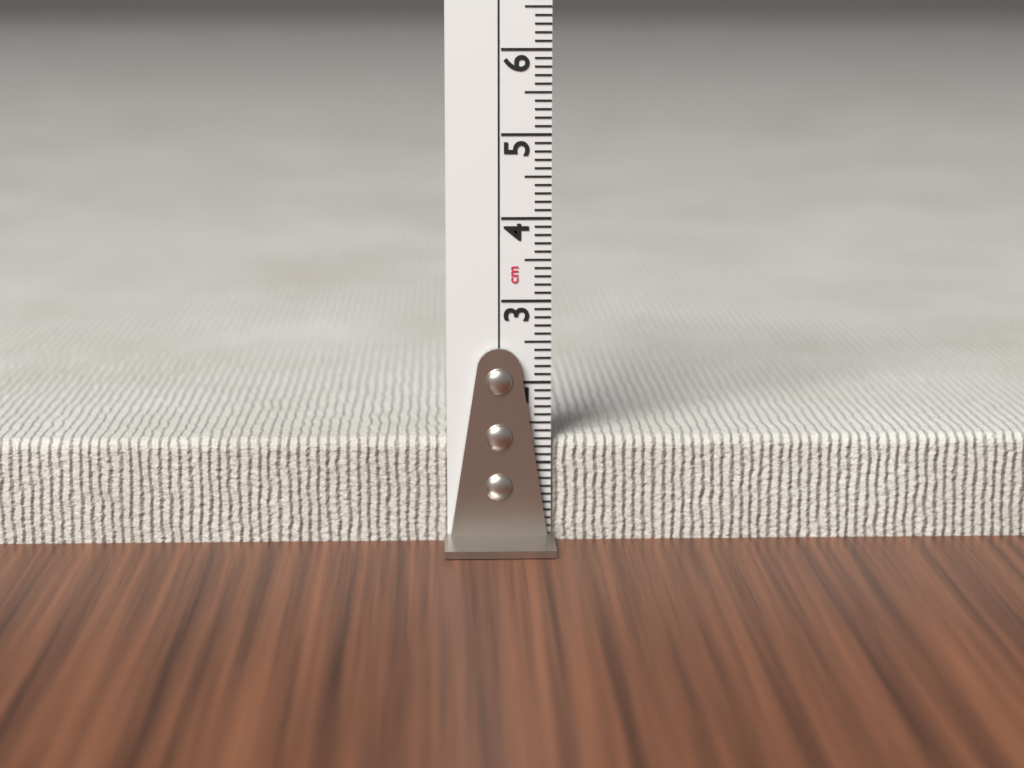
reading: 1.3 cm
